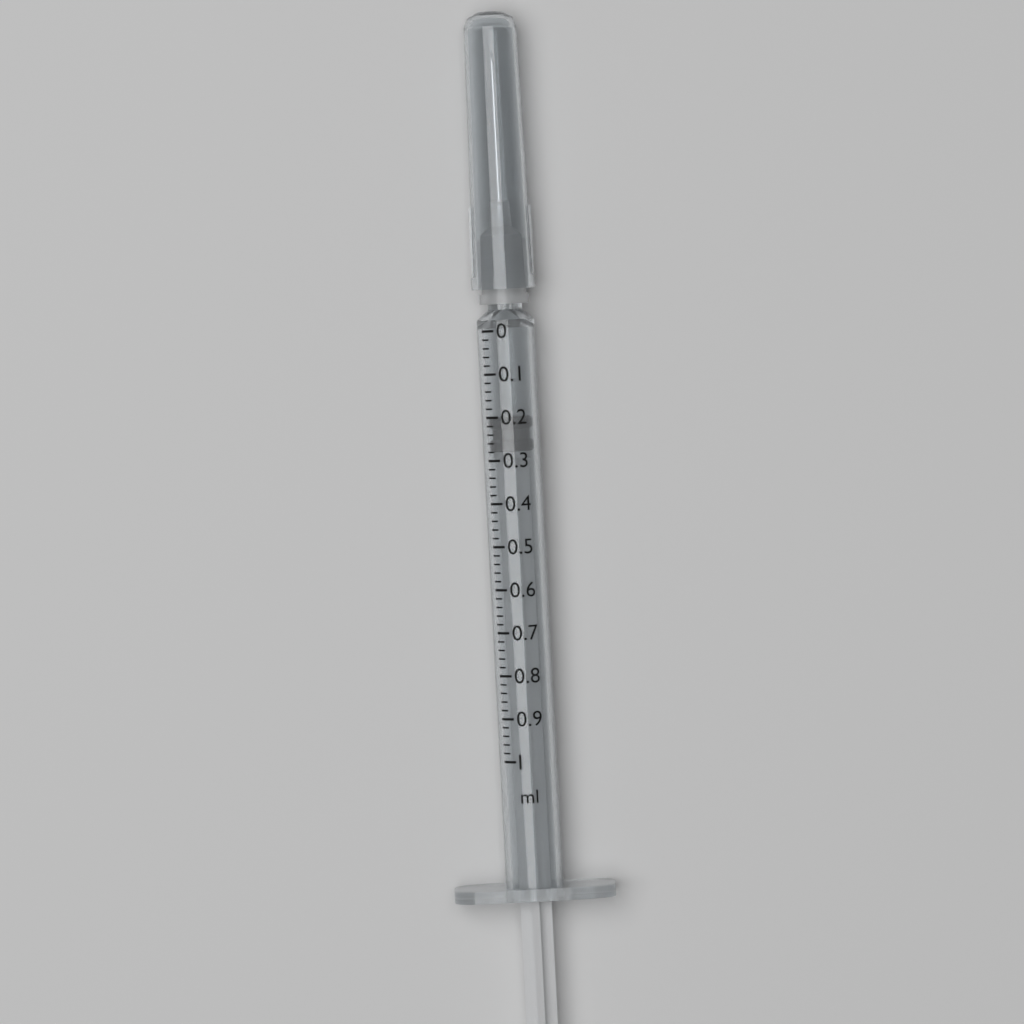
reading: 0.20 ml
